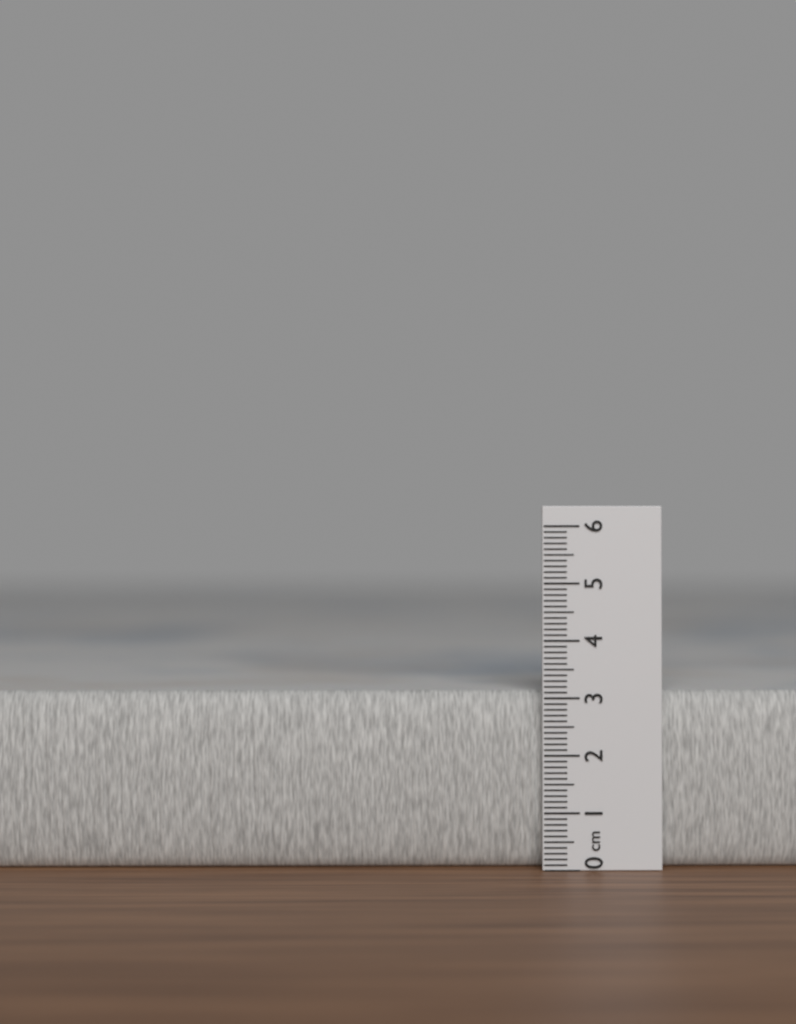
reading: 3.1 cm
